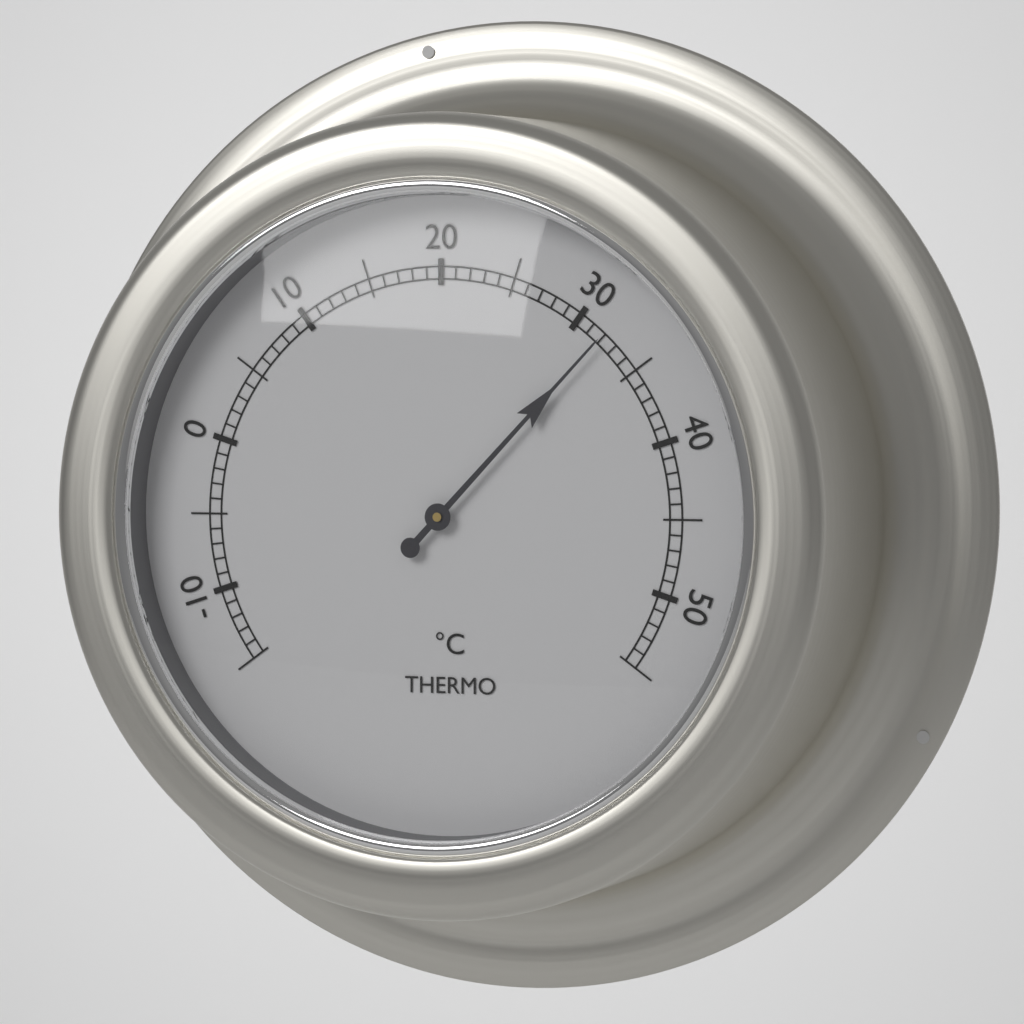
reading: 32 °C
